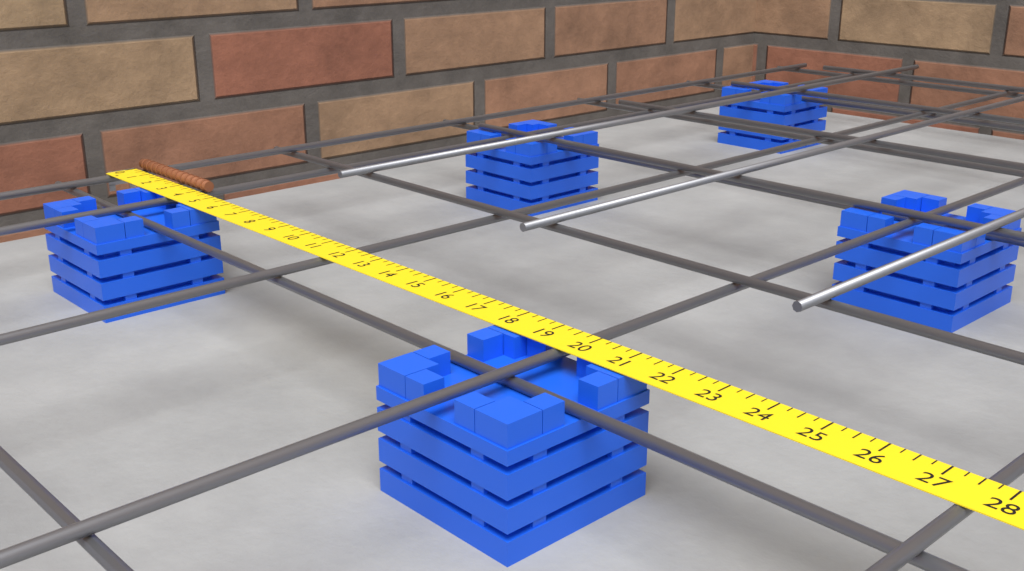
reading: 4.25 in
